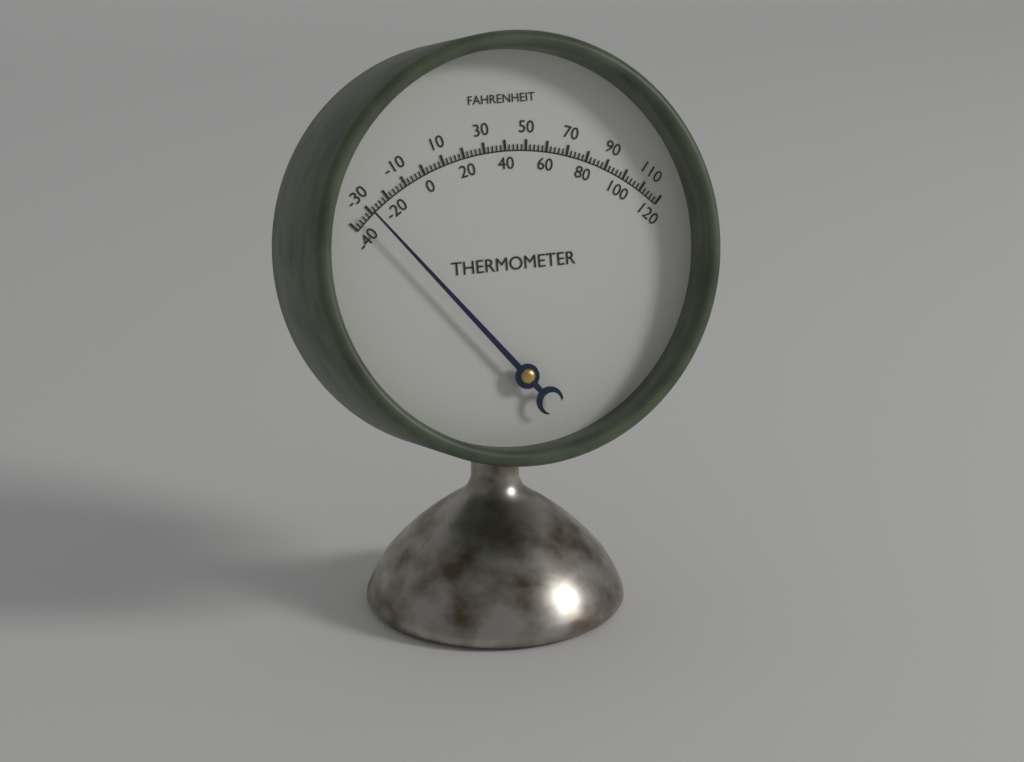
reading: -30 °F
